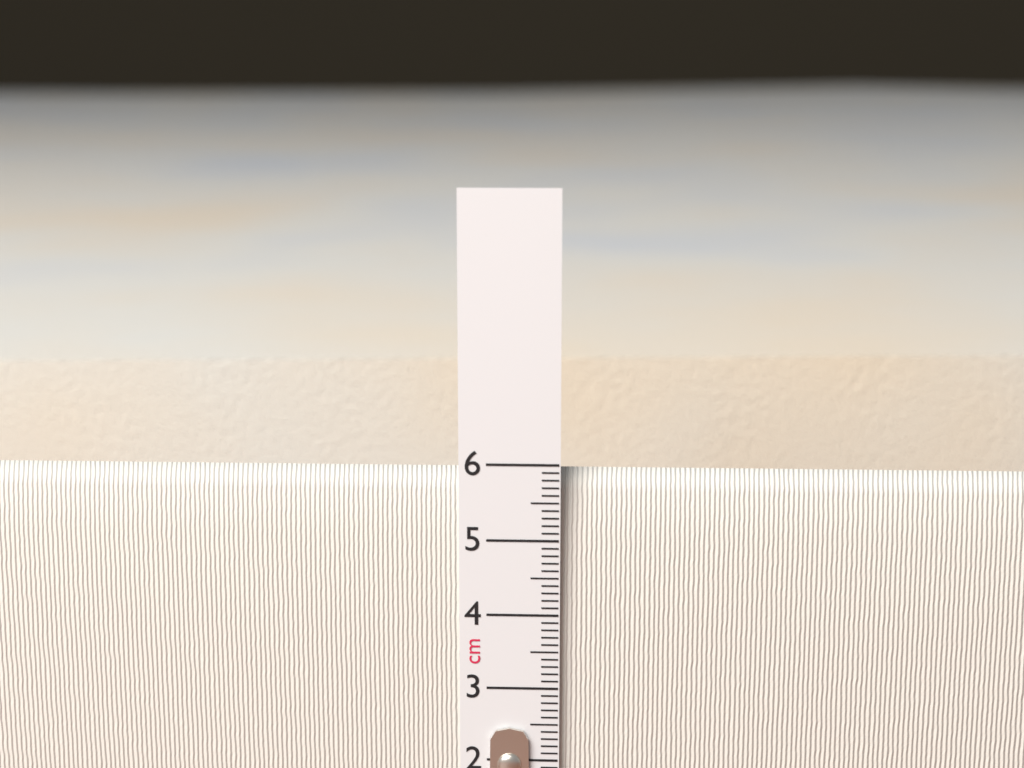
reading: 5.9 cm
